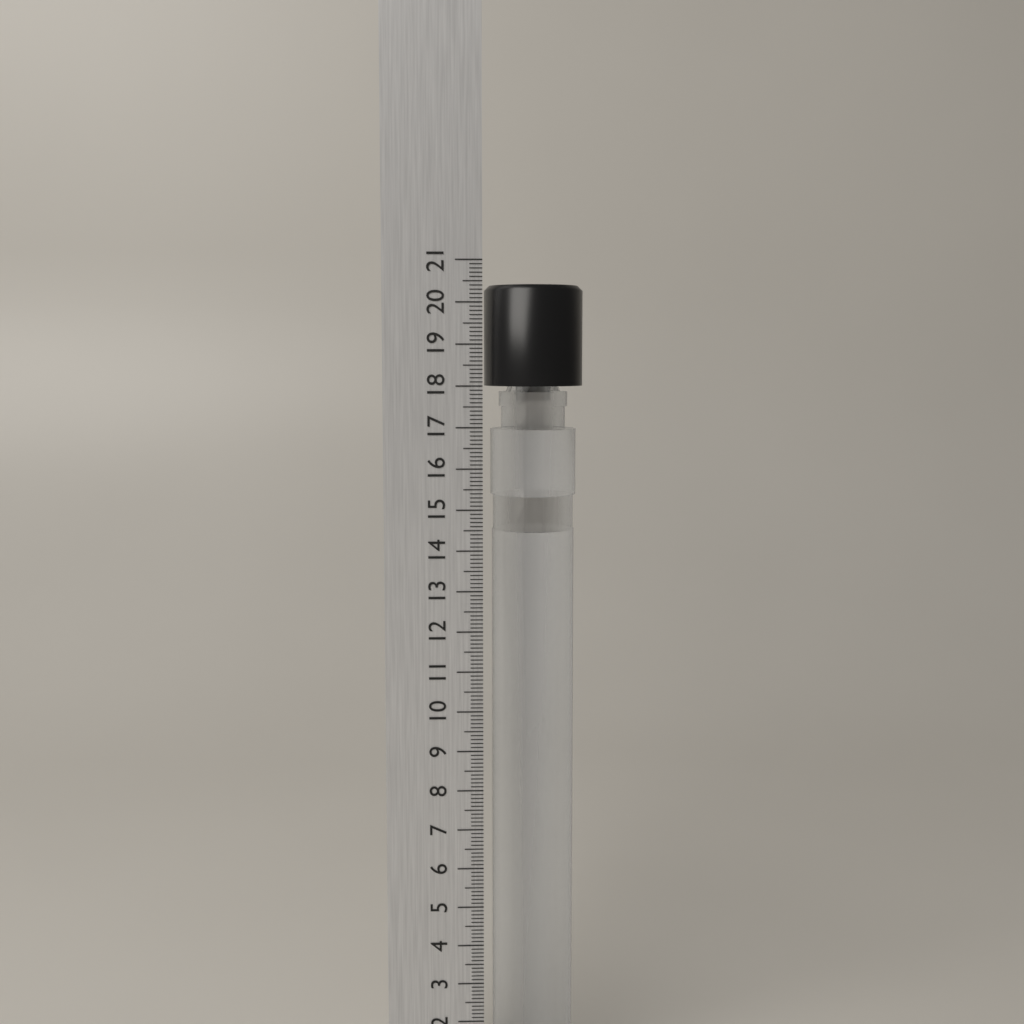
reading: 20.4 cm
